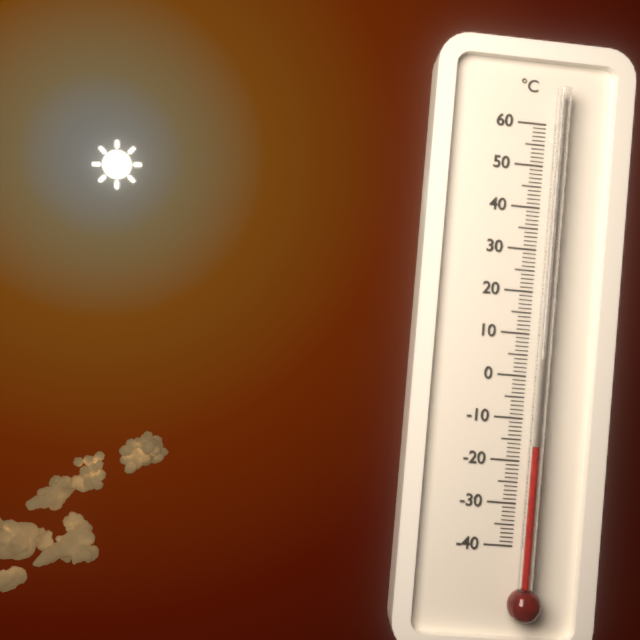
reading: -16 °C
